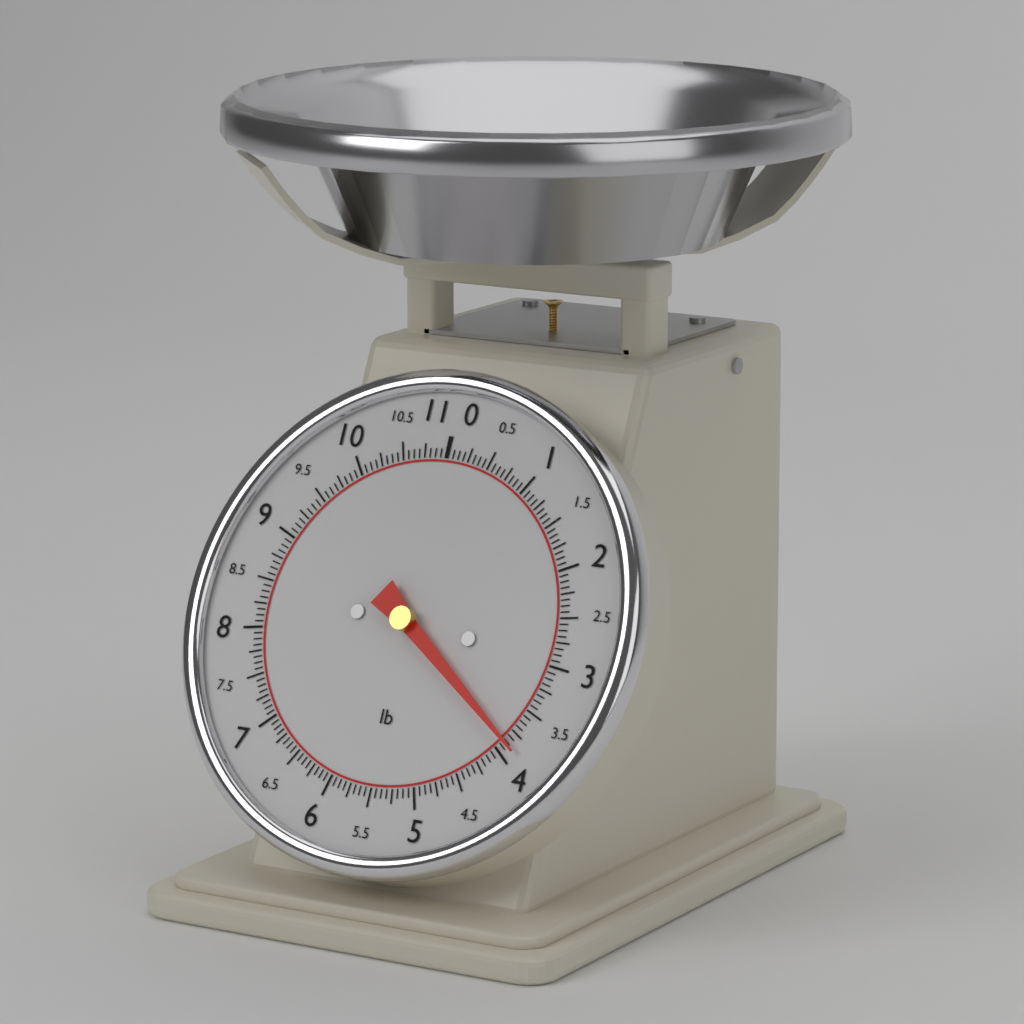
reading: 3.8750 lb
